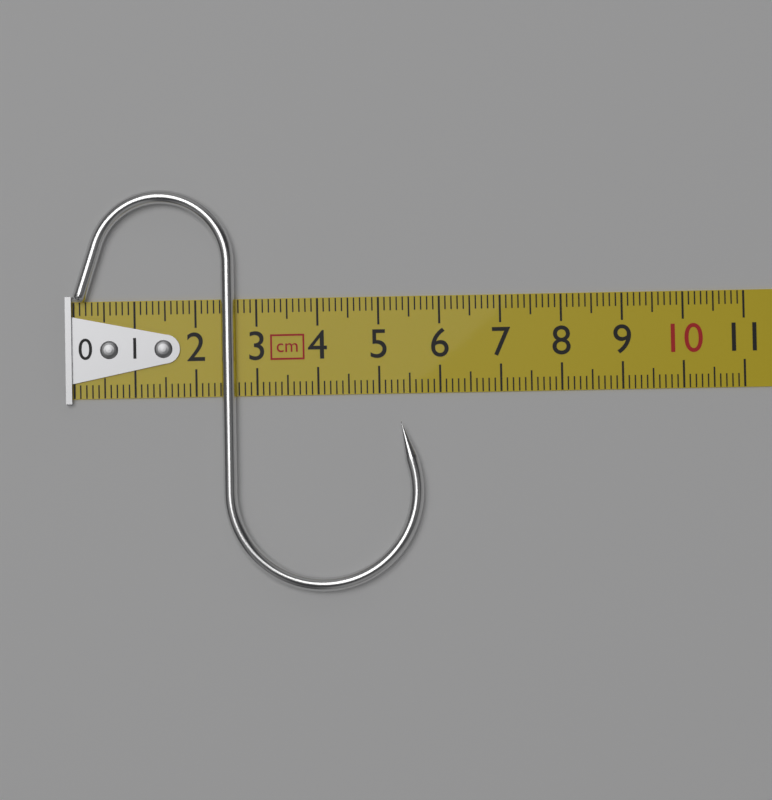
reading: 5.7 cm
